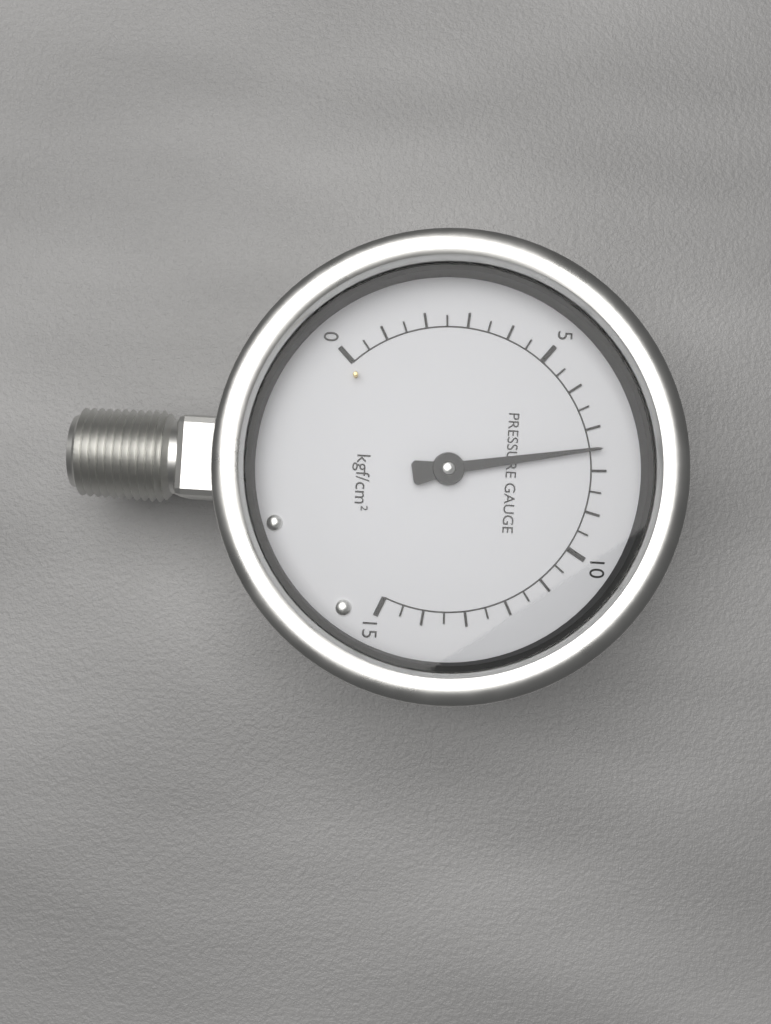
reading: 7.5 kgf/cm²
